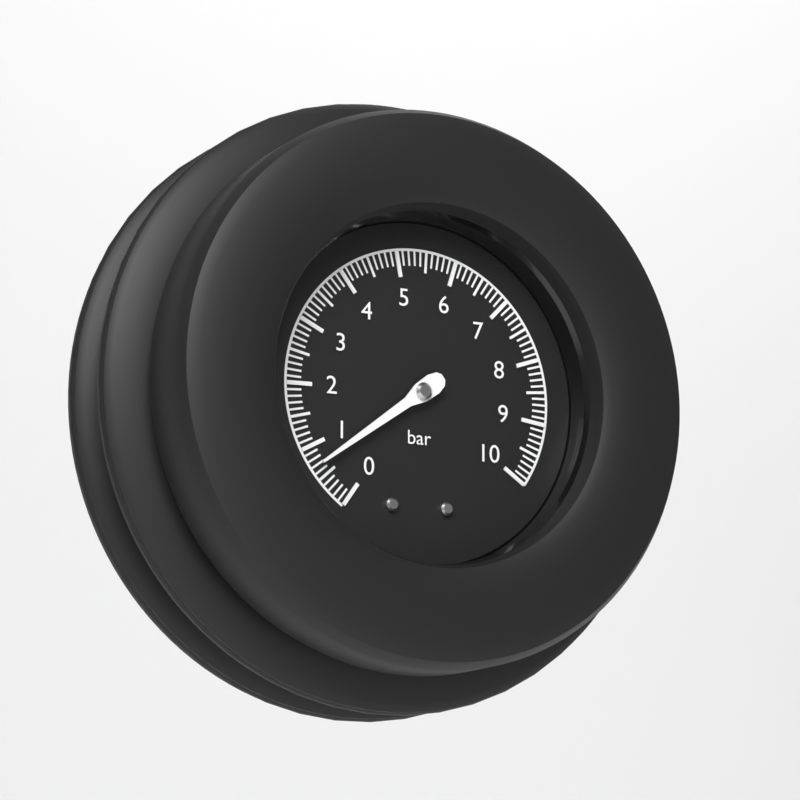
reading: 0.7 bar
